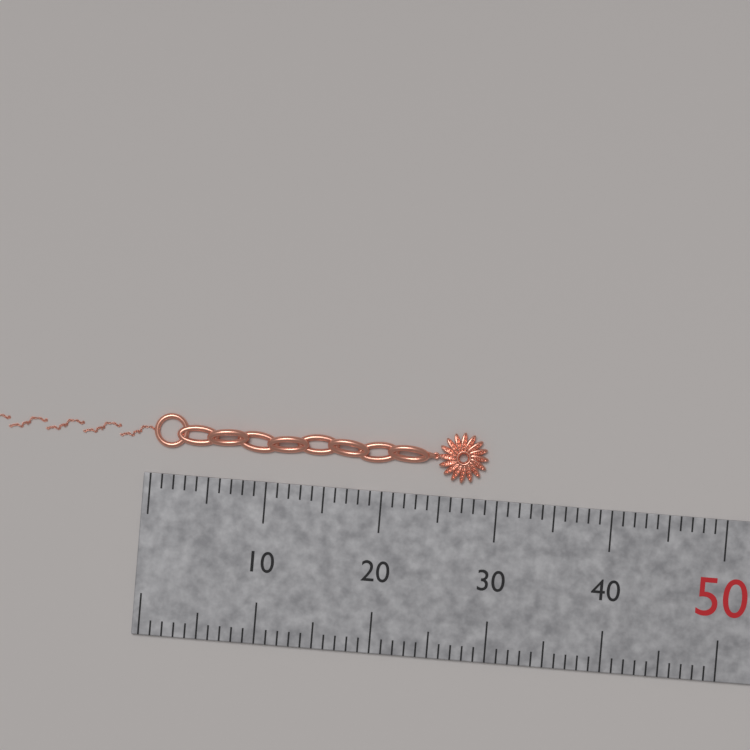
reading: 29 mm
